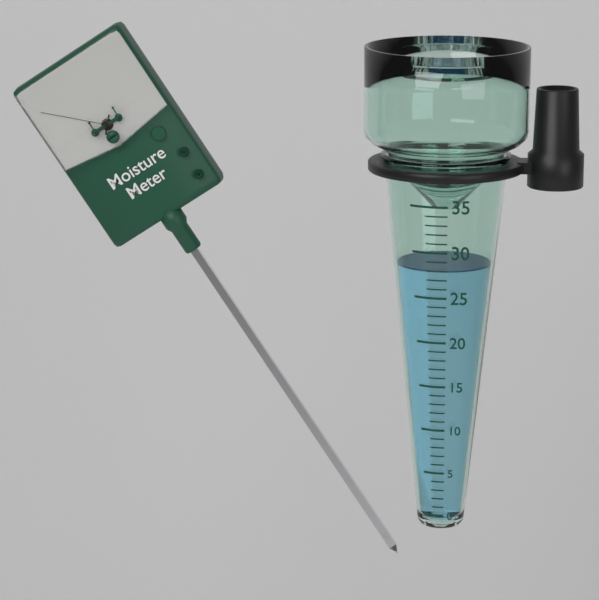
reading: 28 (no unit)
